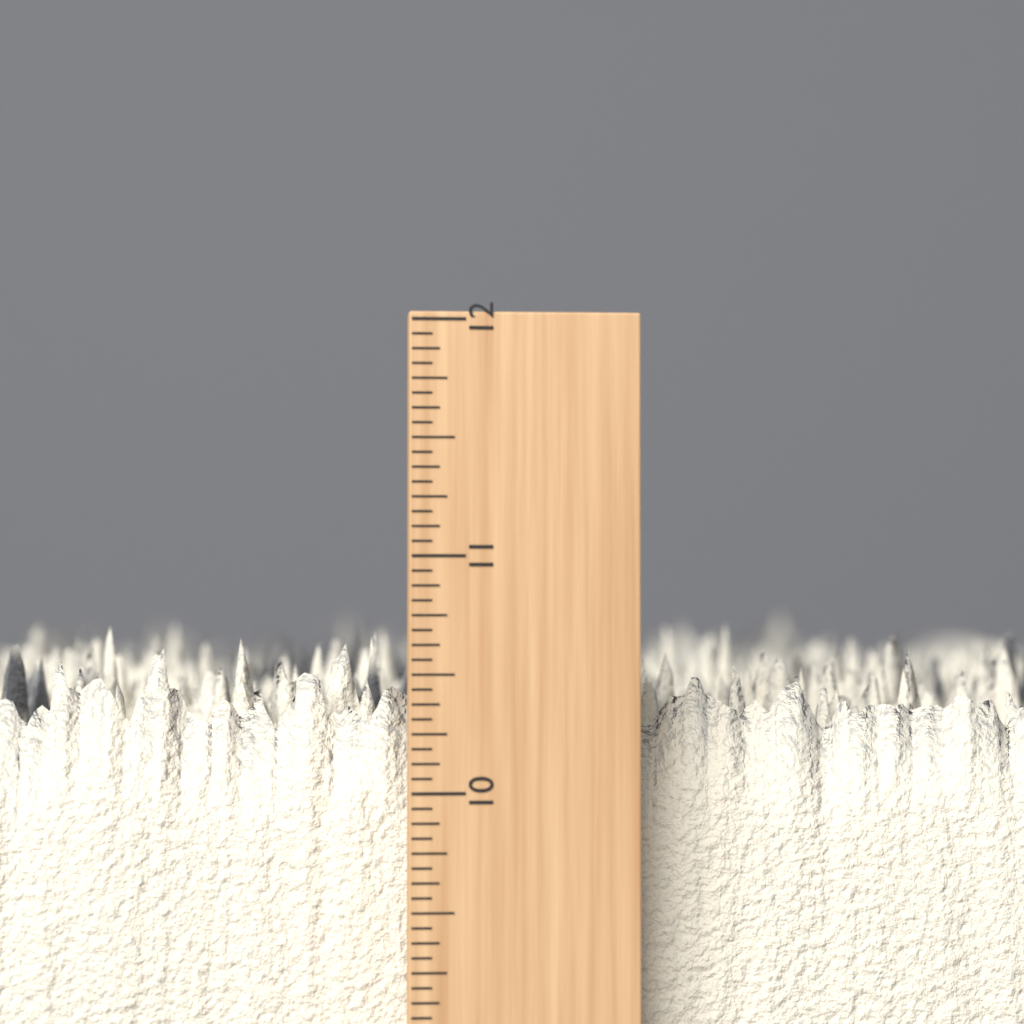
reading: 10.6875 inch
